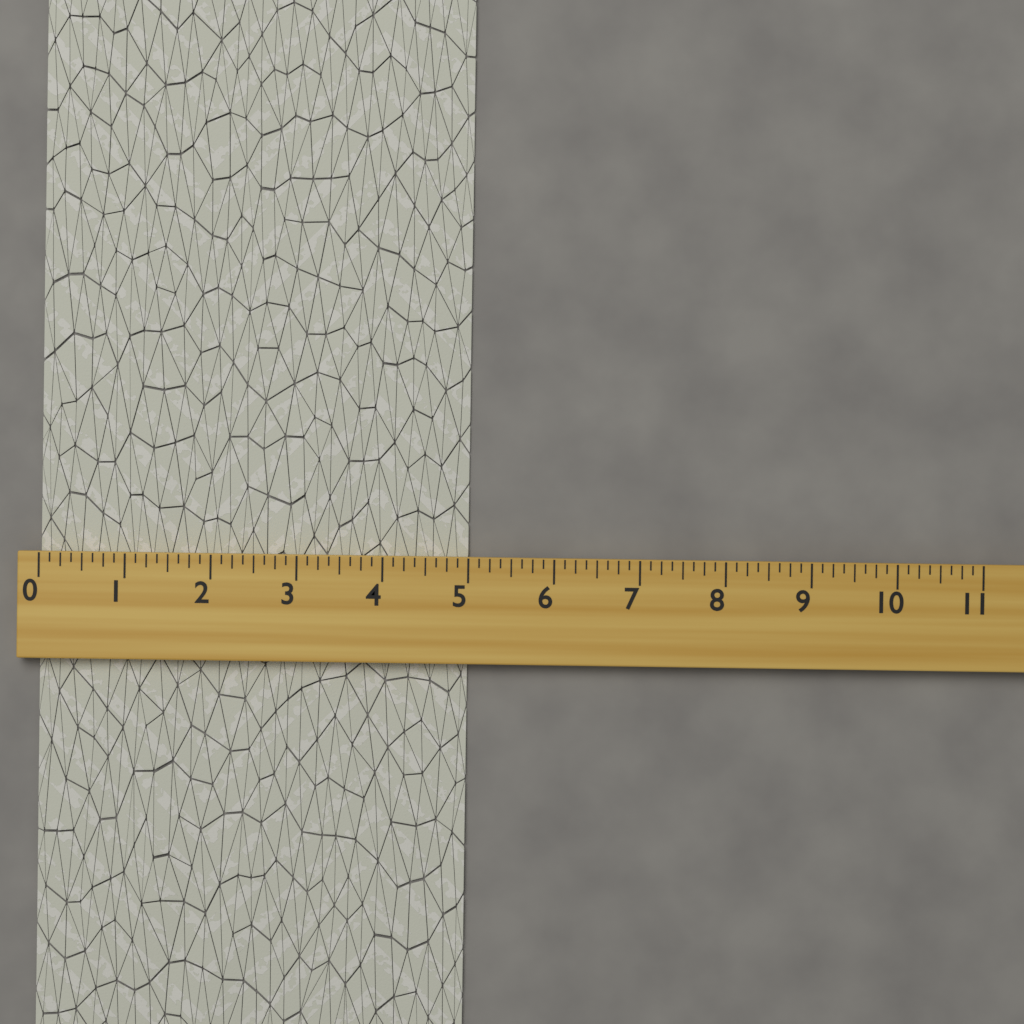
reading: 5.000 (no unit)
